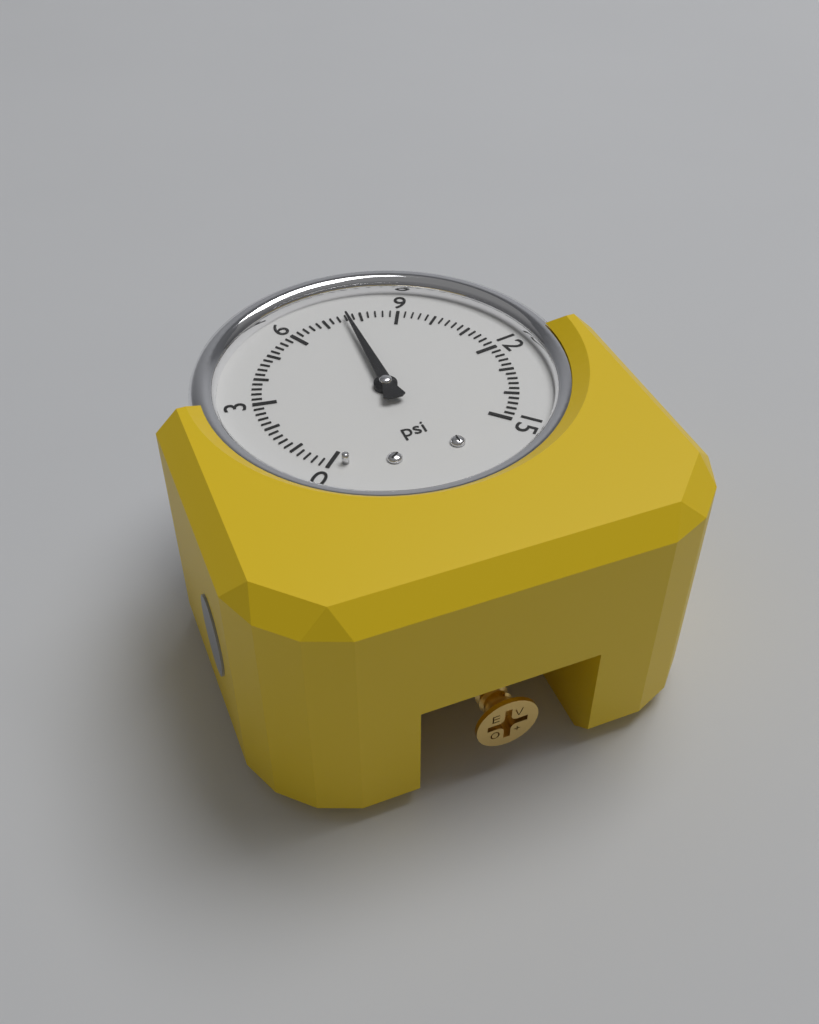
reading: 7.6 psi
